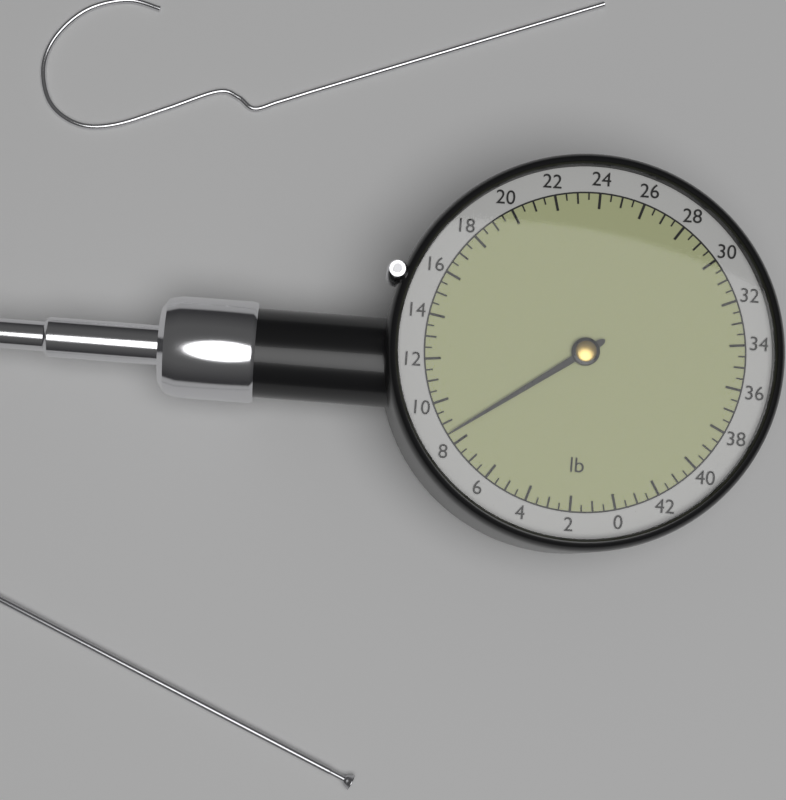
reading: 8.5 lb
